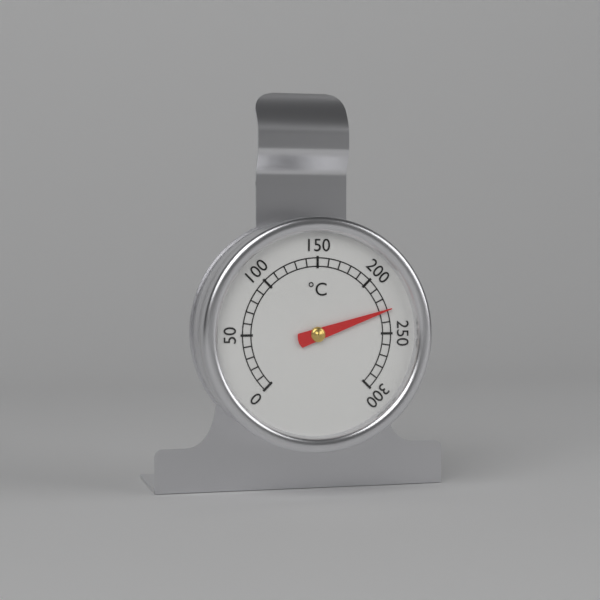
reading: 230 °C
